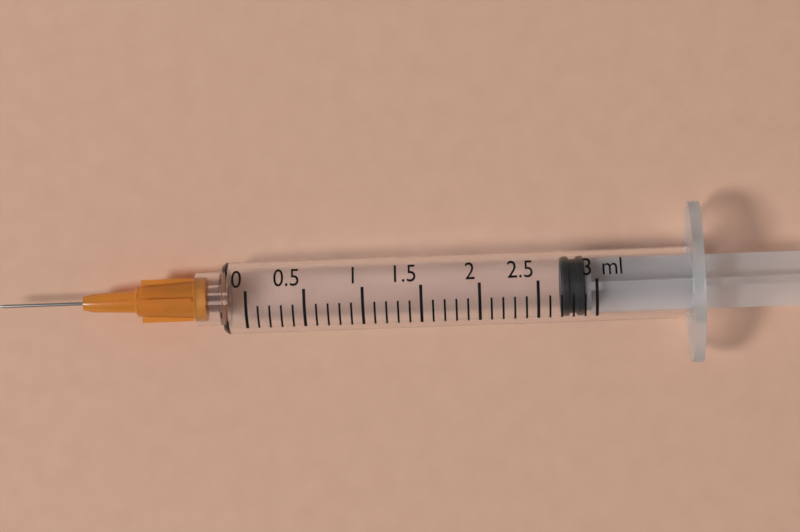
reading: 2.7 ml
